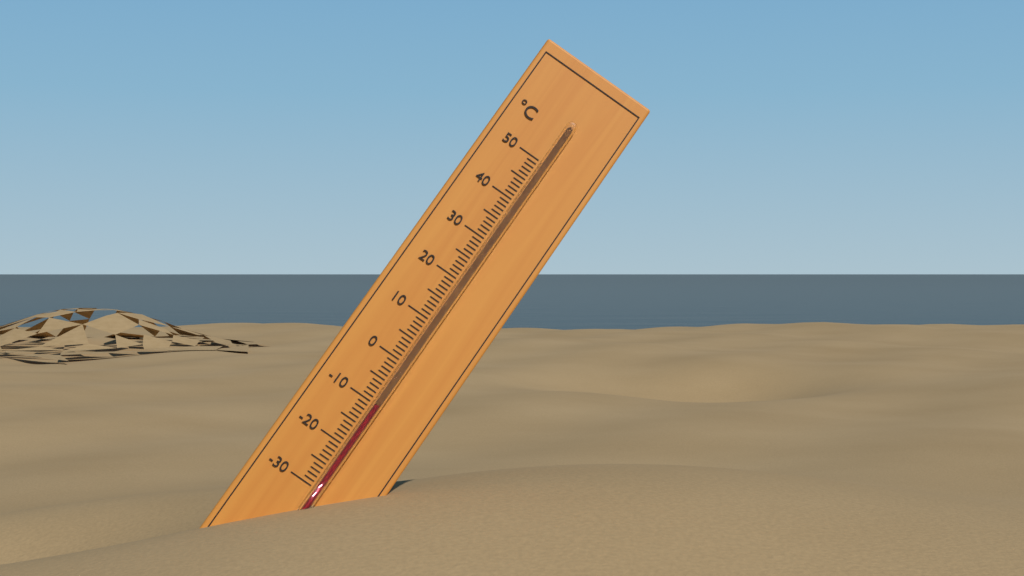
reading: -10 °C
